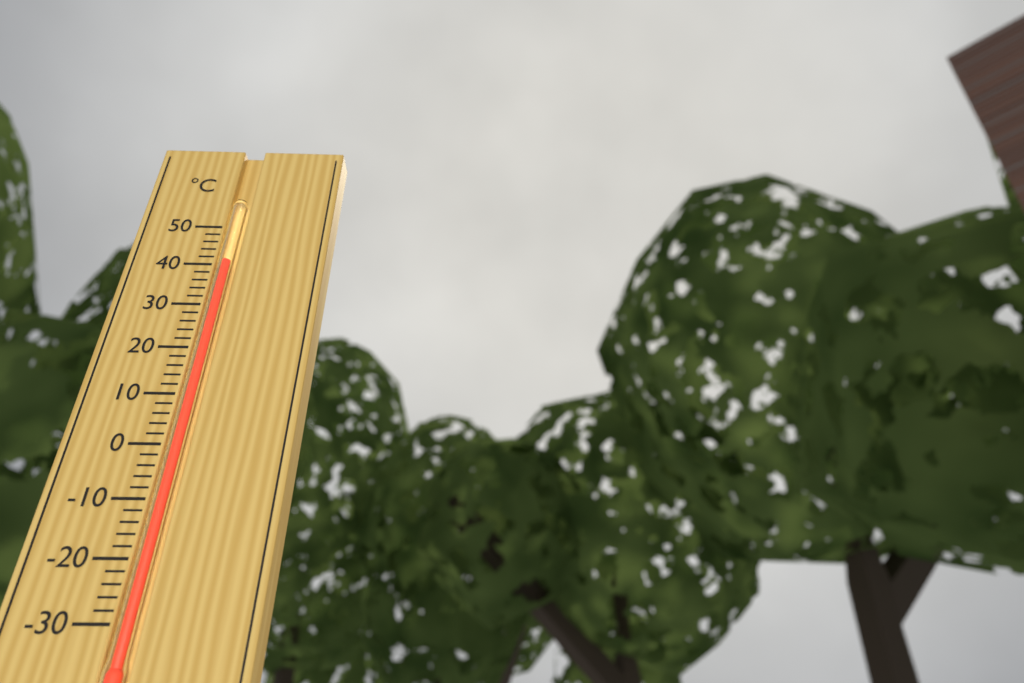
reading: 41 °C
